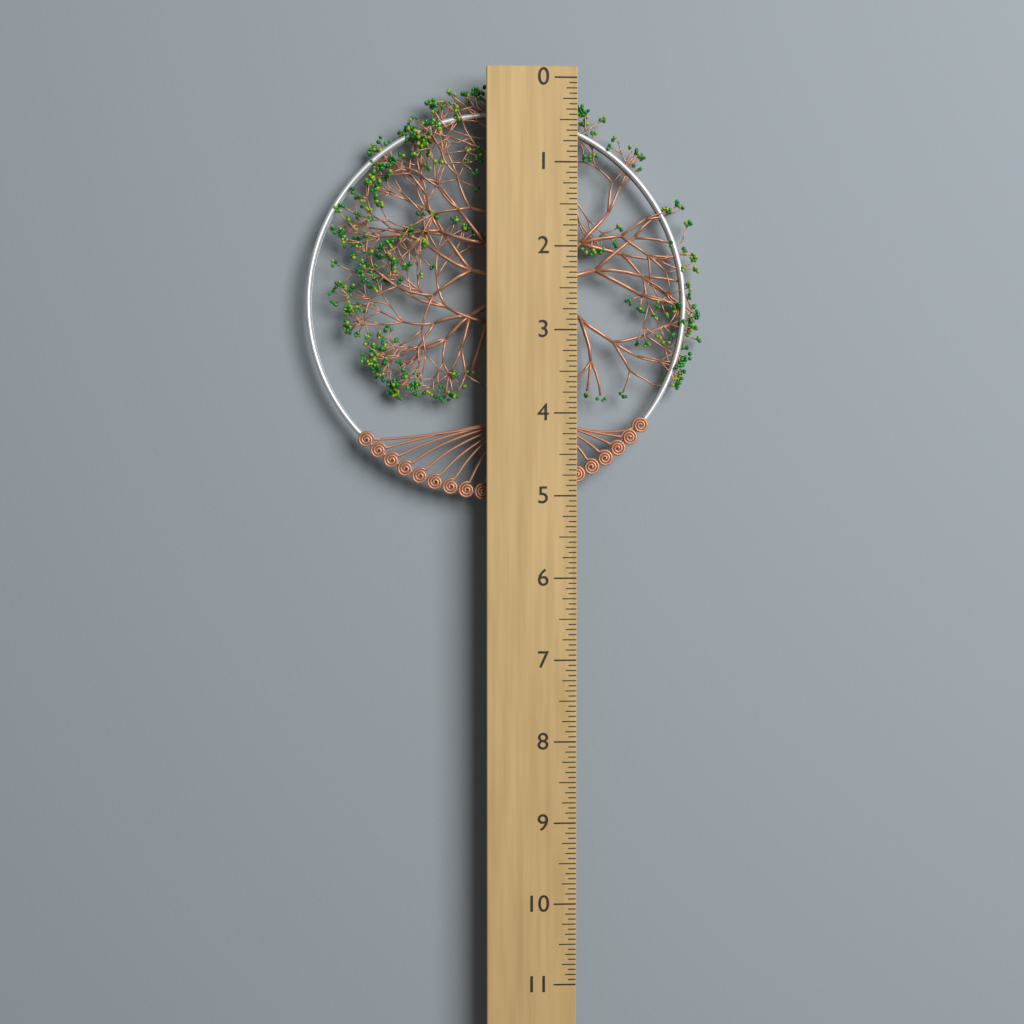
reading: 5.0625 (no unit)
